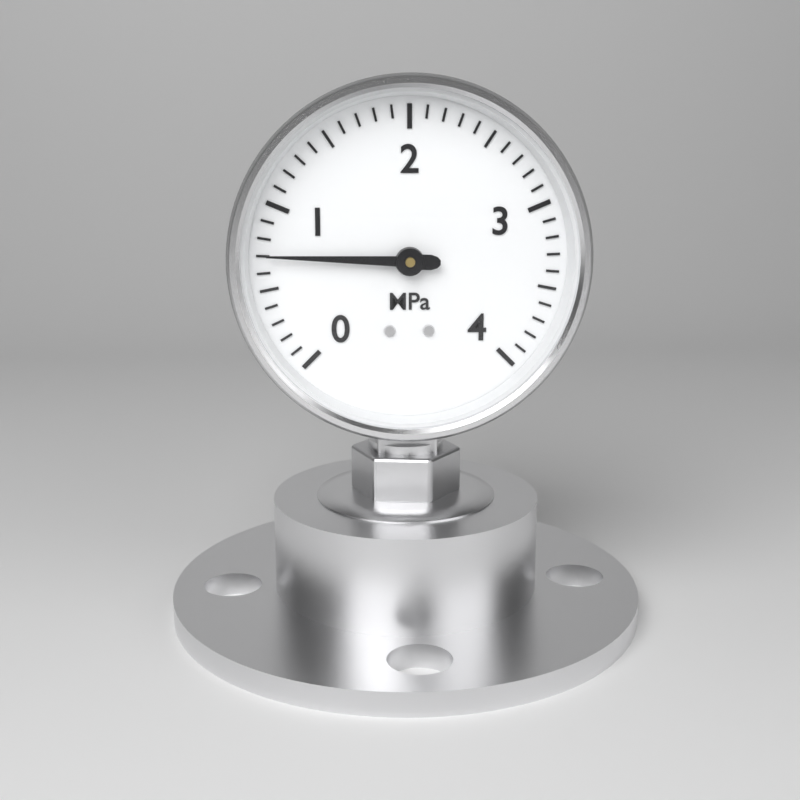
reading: 0.7 MPa
